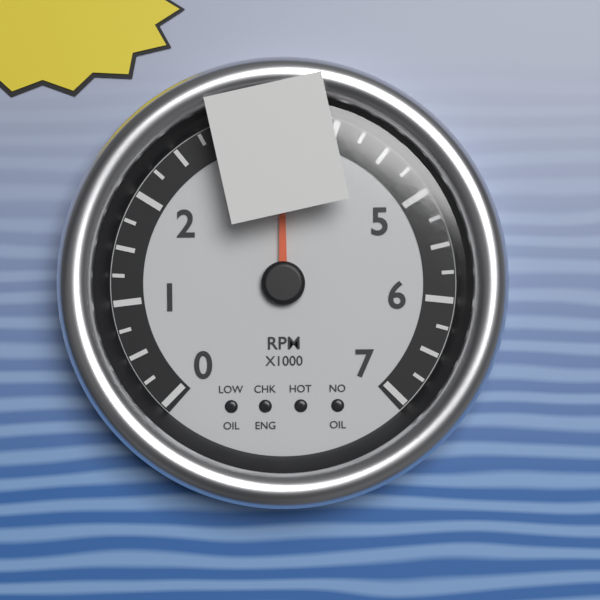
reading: 3500 RPM
